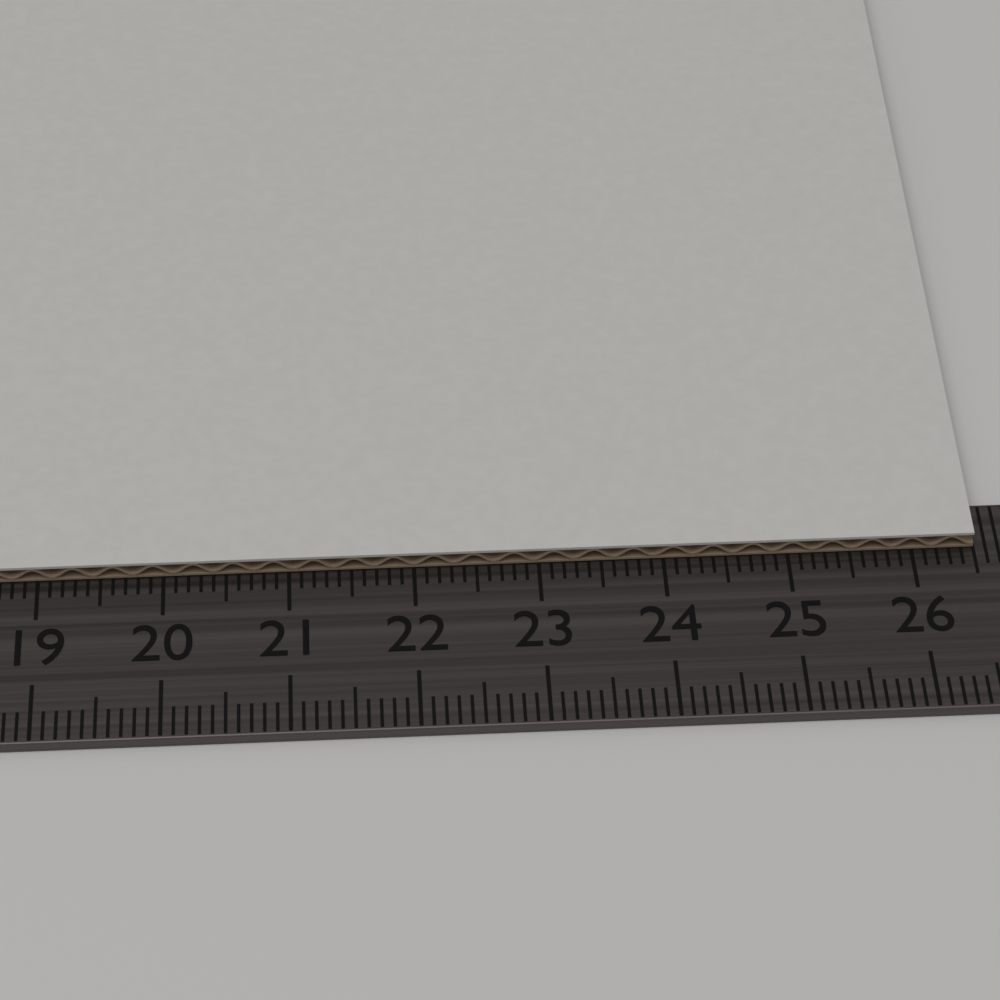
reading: 26.5 cm
